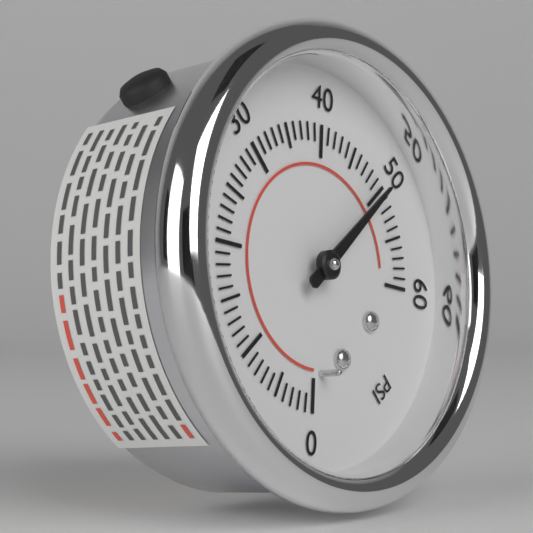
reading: 50 psi
